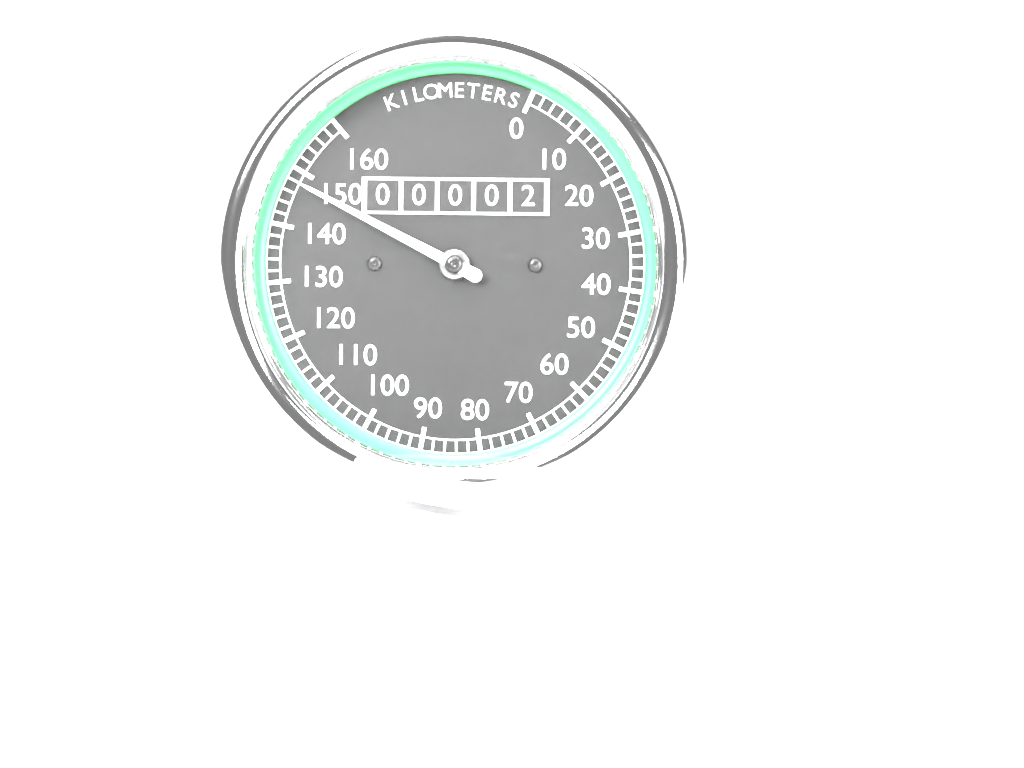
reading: 148 km/h
